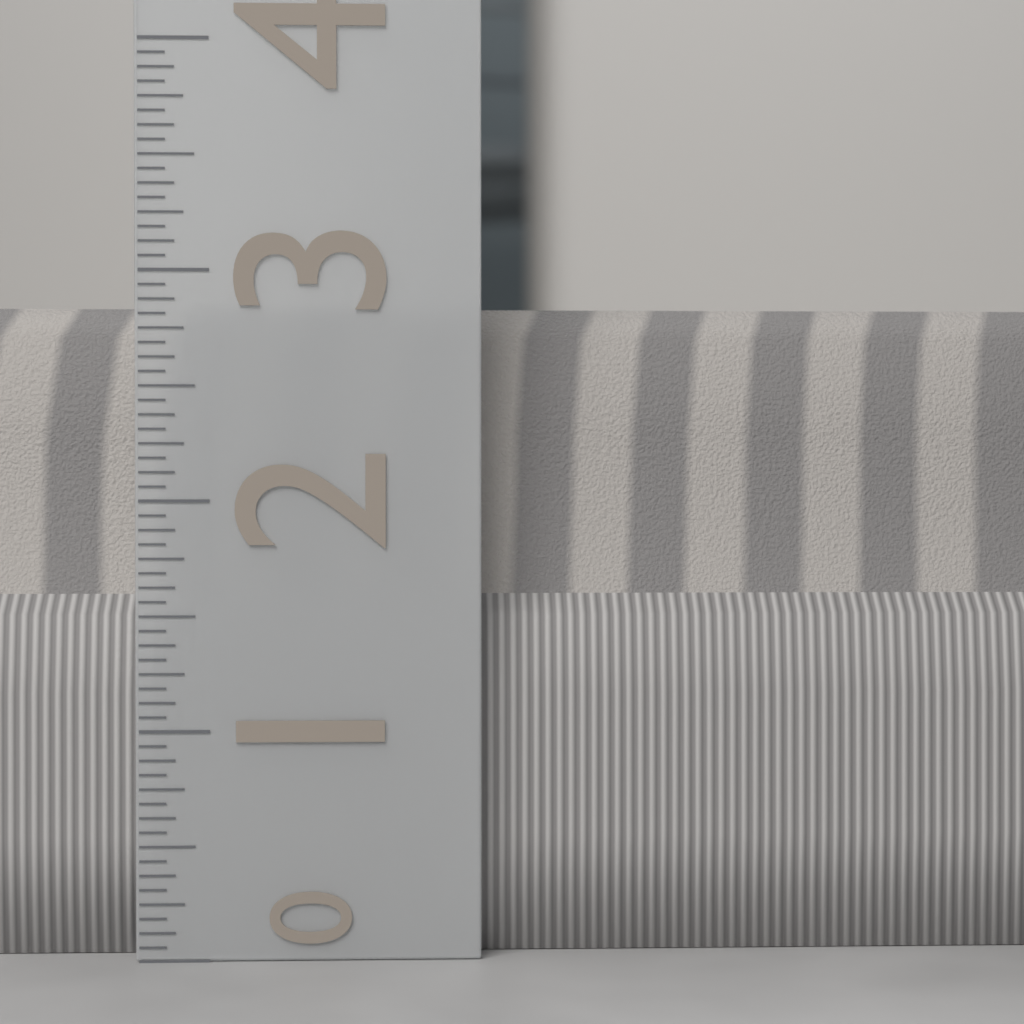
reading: 2.8750 (no unit)
